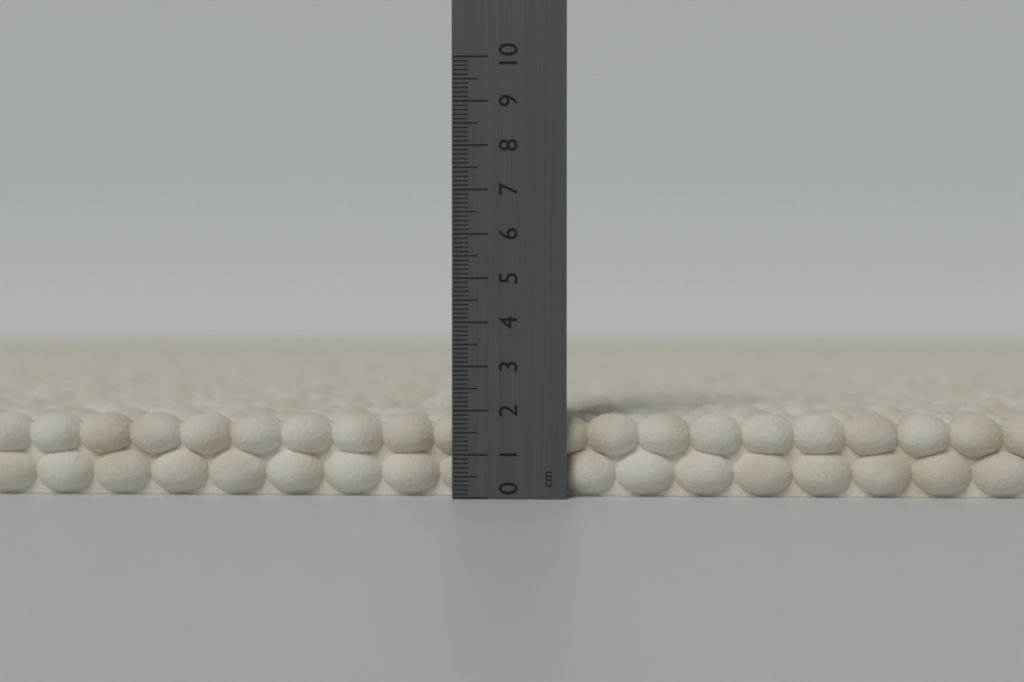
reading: 1.9 cm
